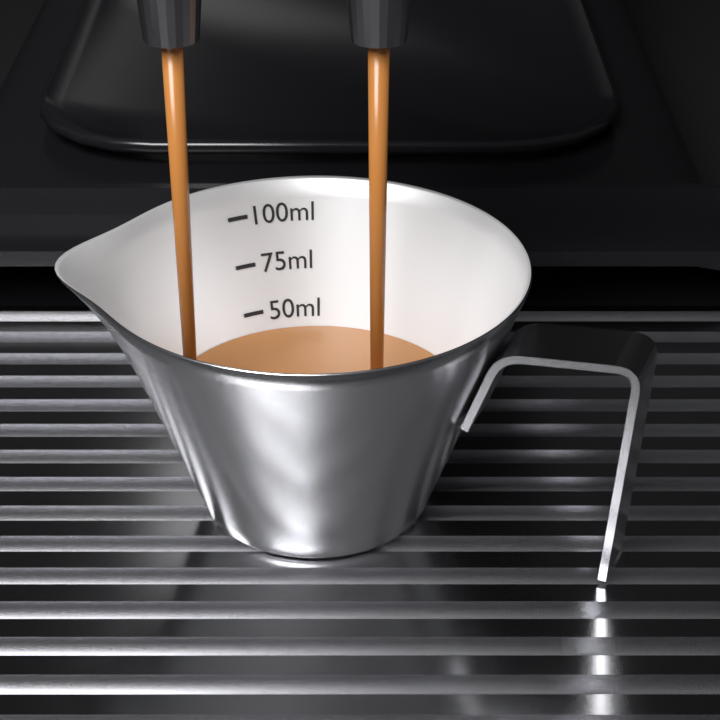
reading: 40 ml
